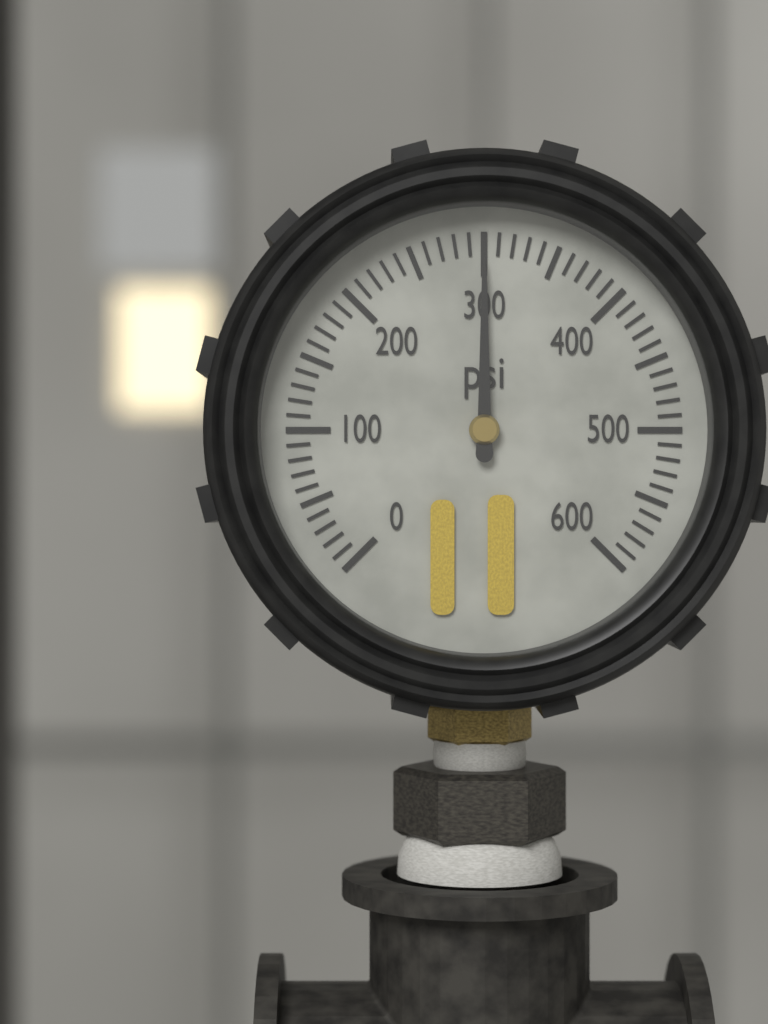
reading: 300 psi
